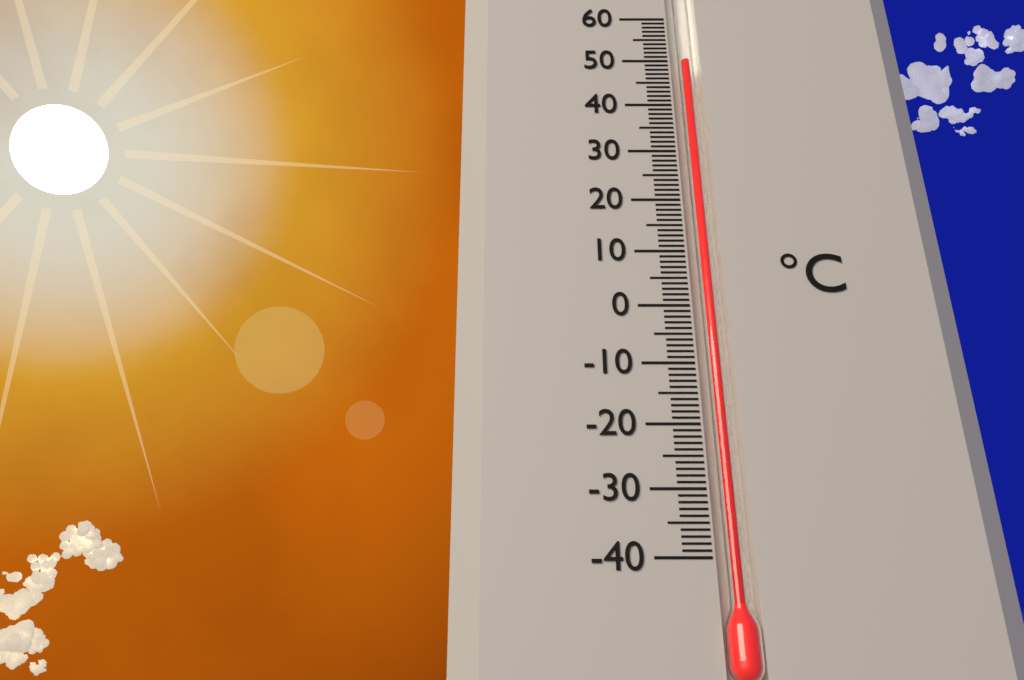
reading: 50 °C
